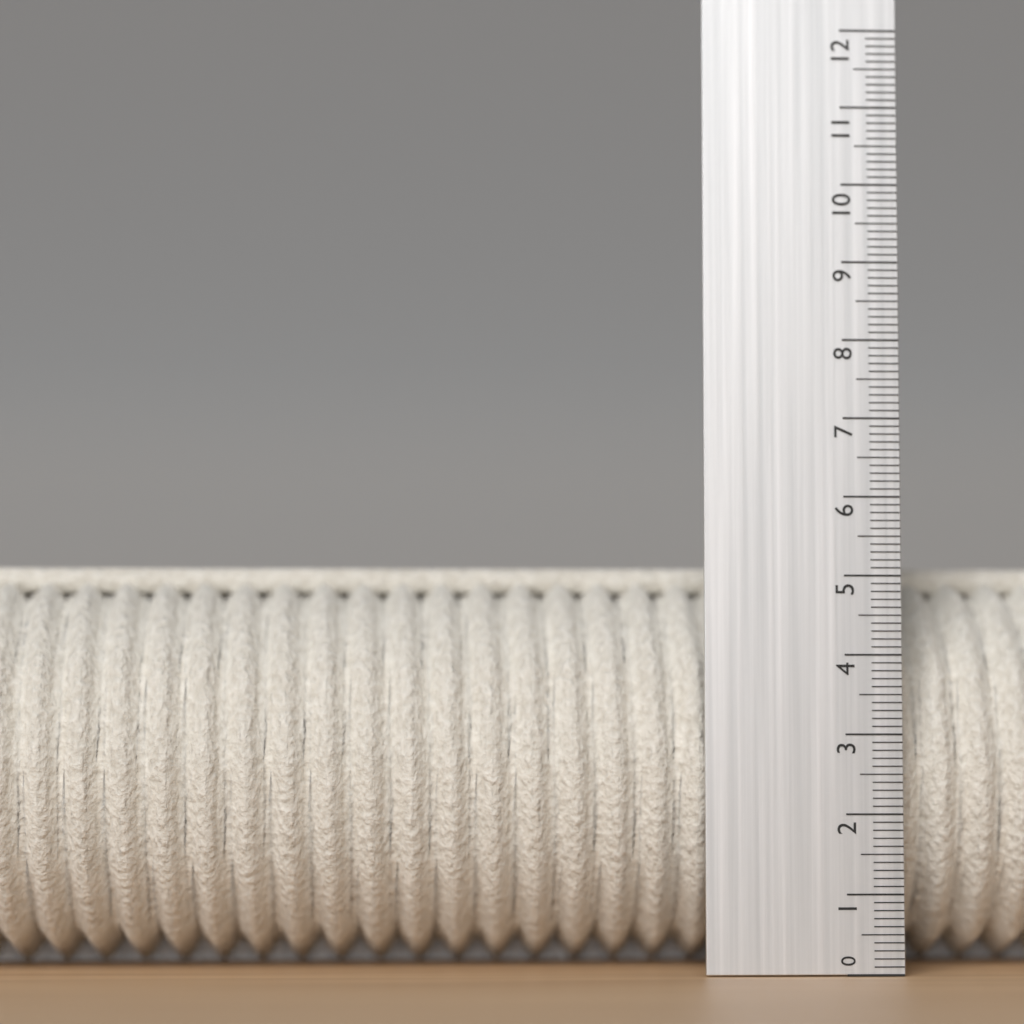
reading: 5.2 (no unit)
